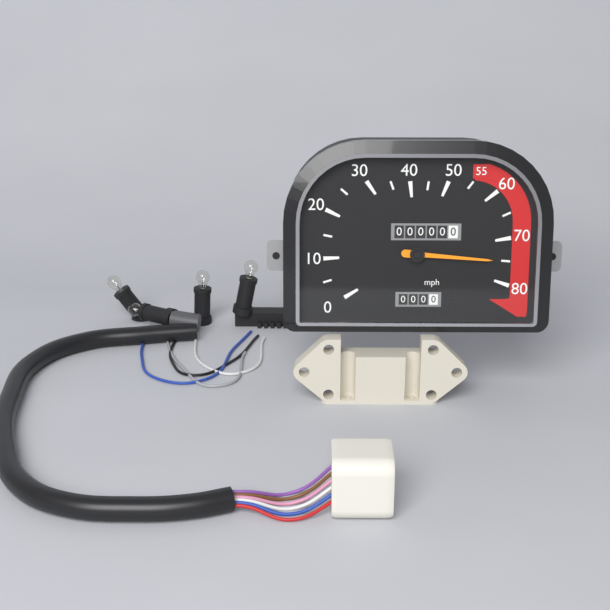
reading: 75 mph
